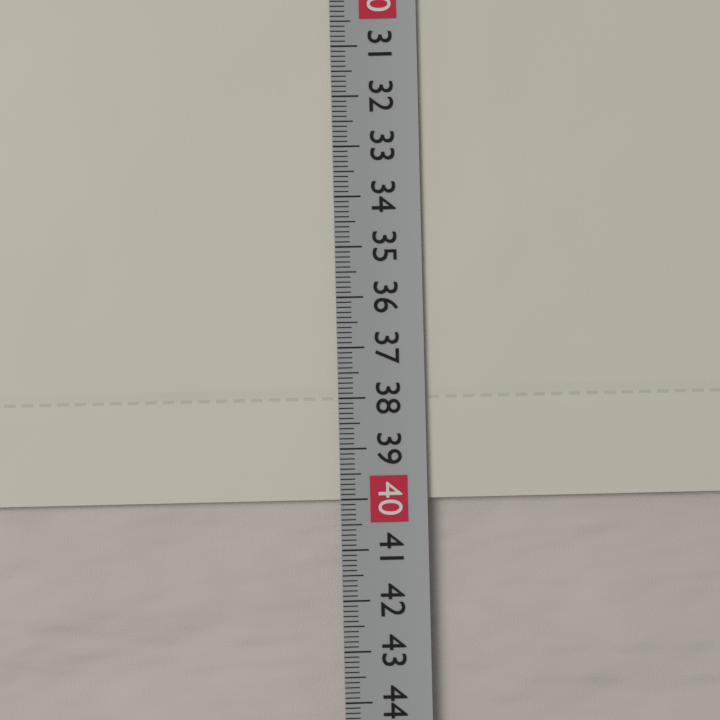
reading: 40.0 cm
